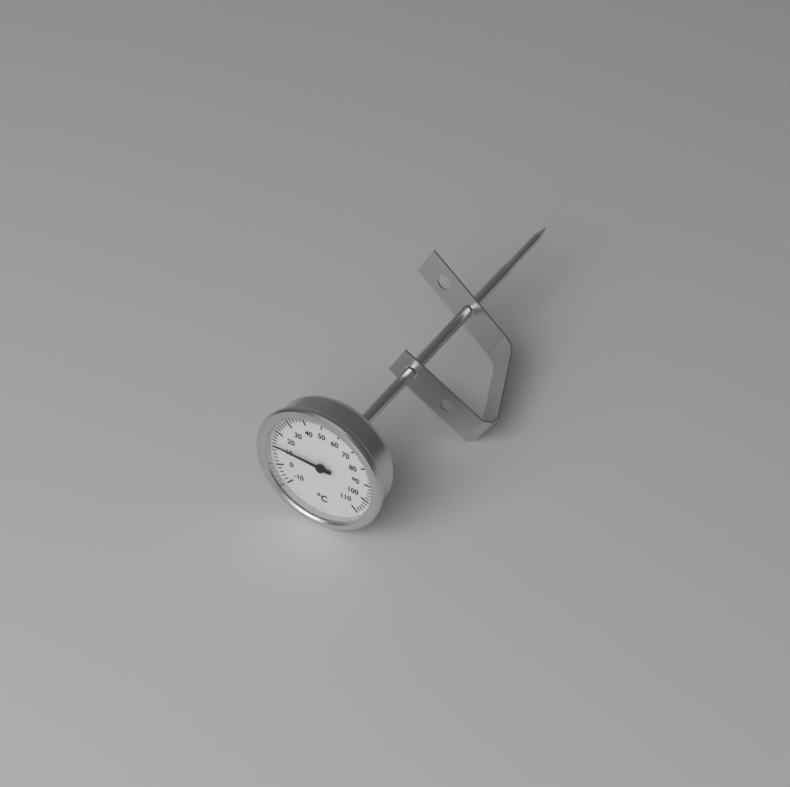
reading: 12 °C
